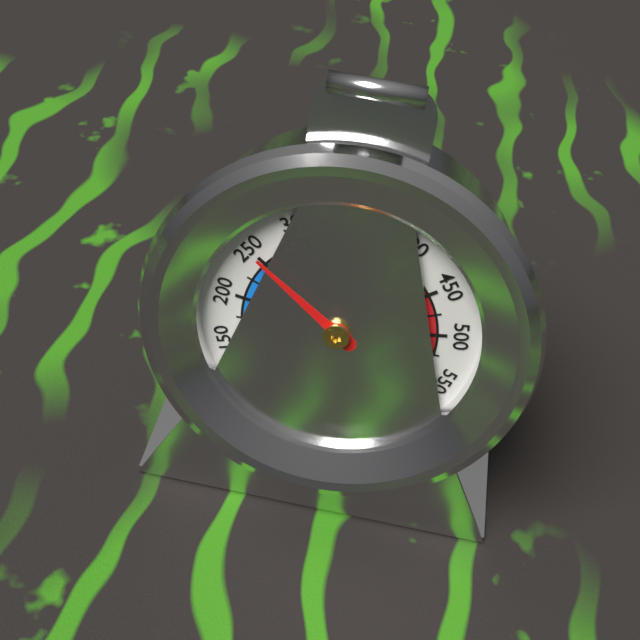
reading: 250 °F
